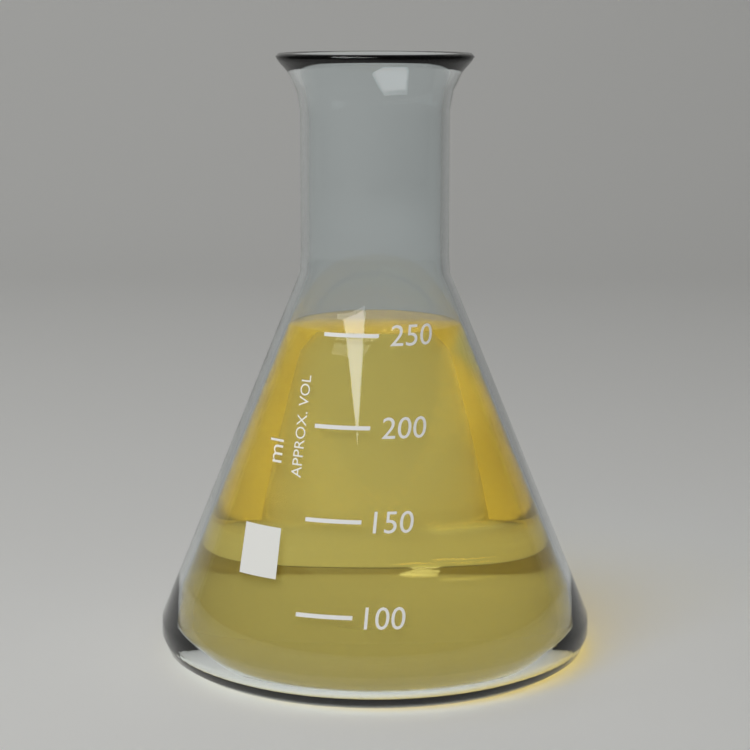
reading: 250 ml
